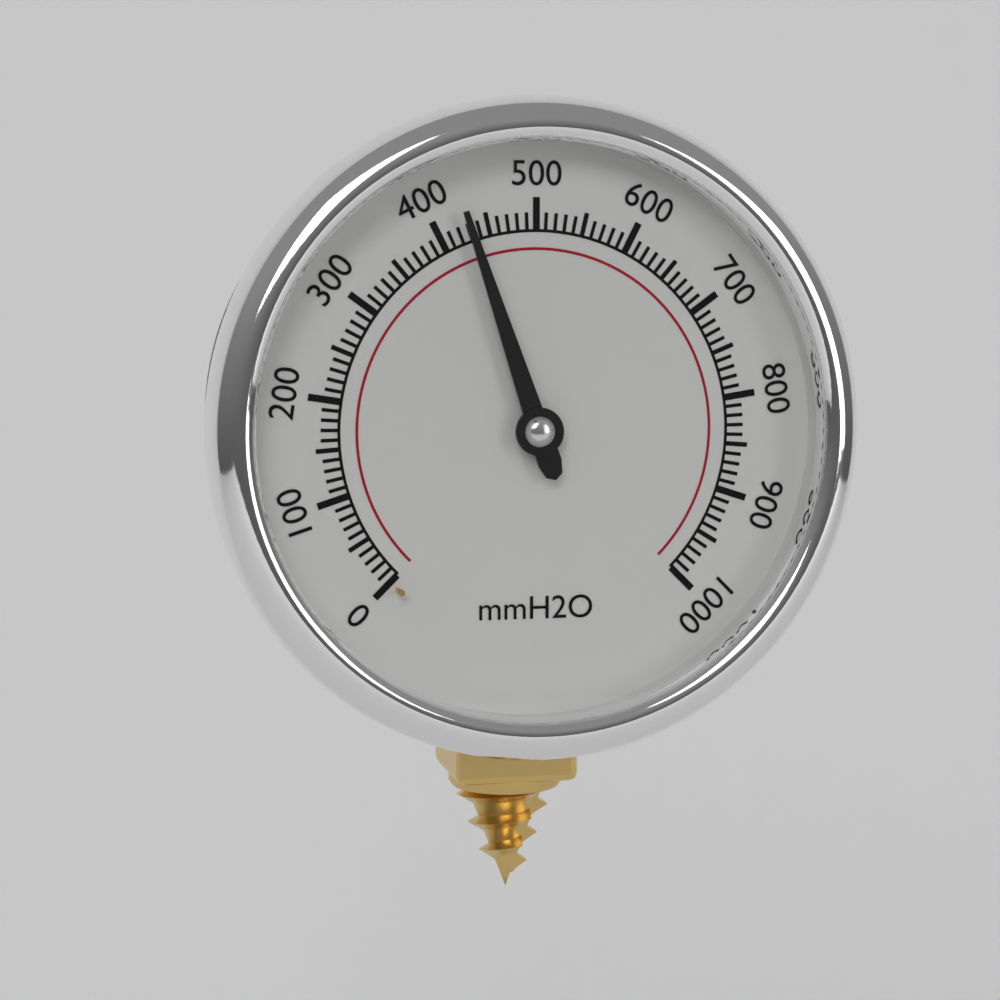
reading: 430 mmH2O
